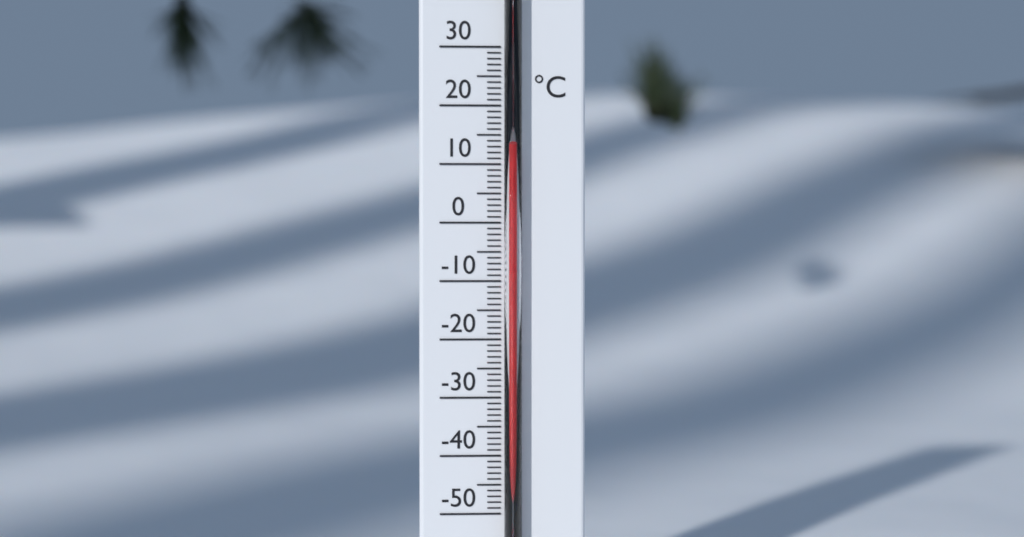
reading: 13 °C
